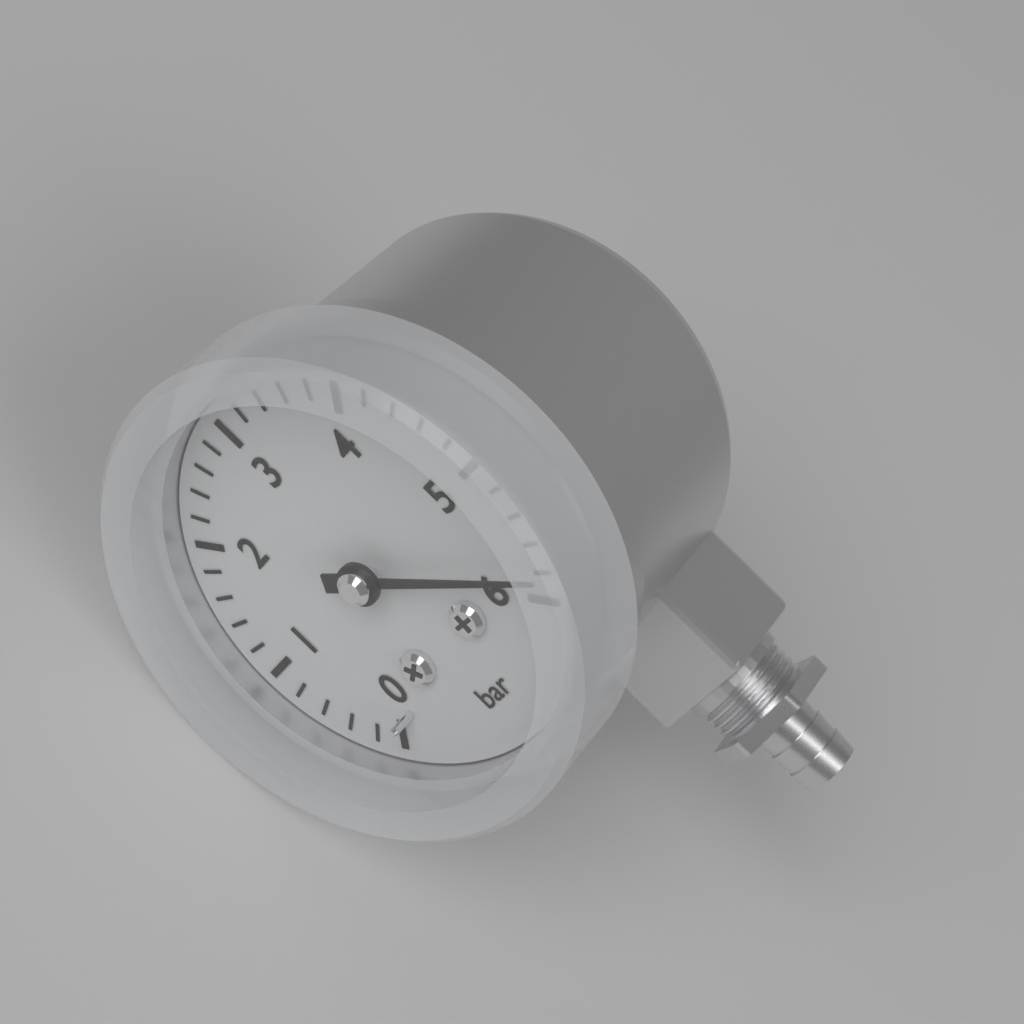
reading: 5.8 bar
